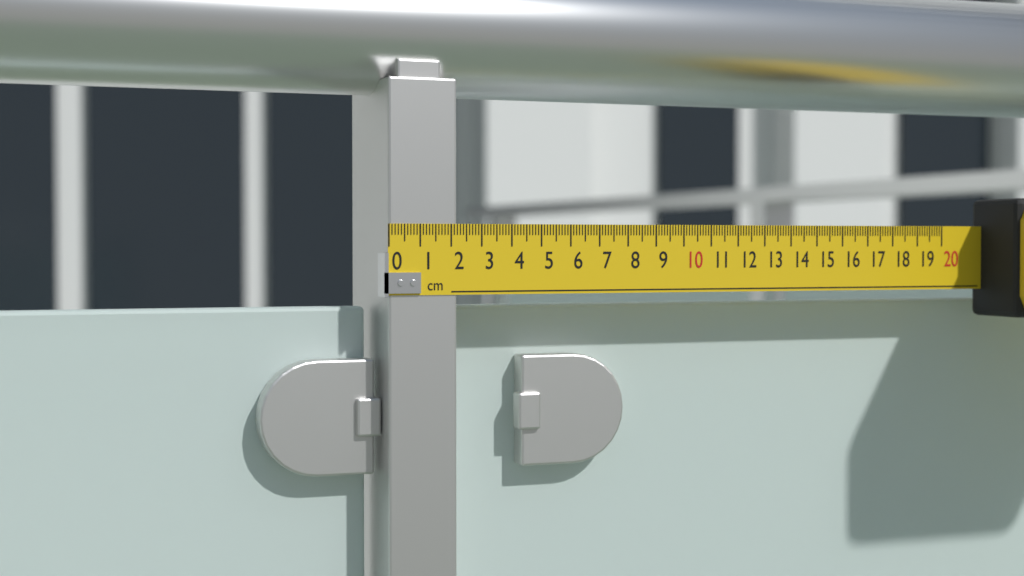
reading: 2.2 cm
